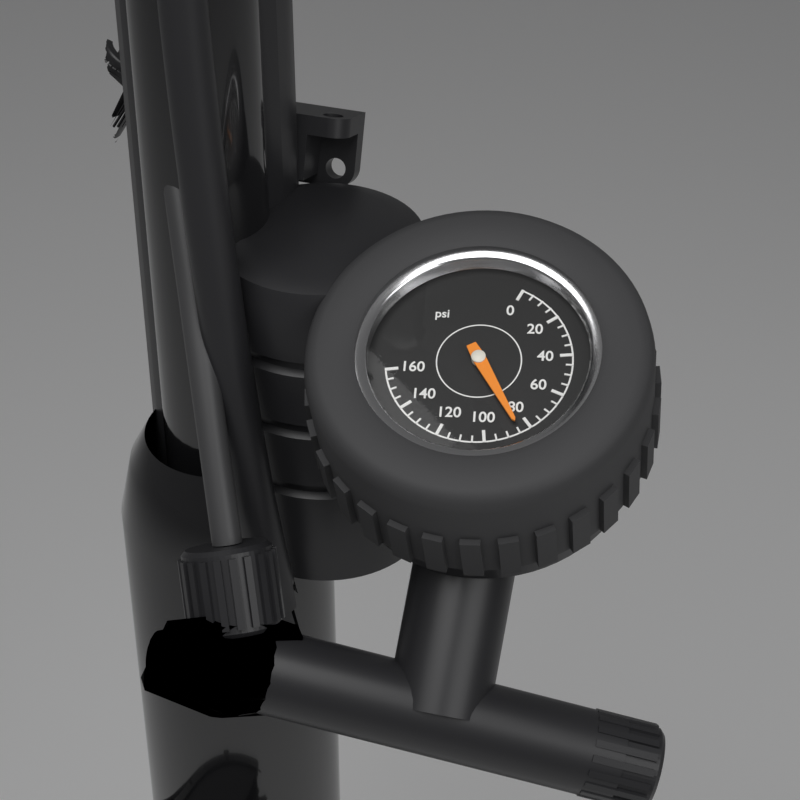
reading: 85 psi
